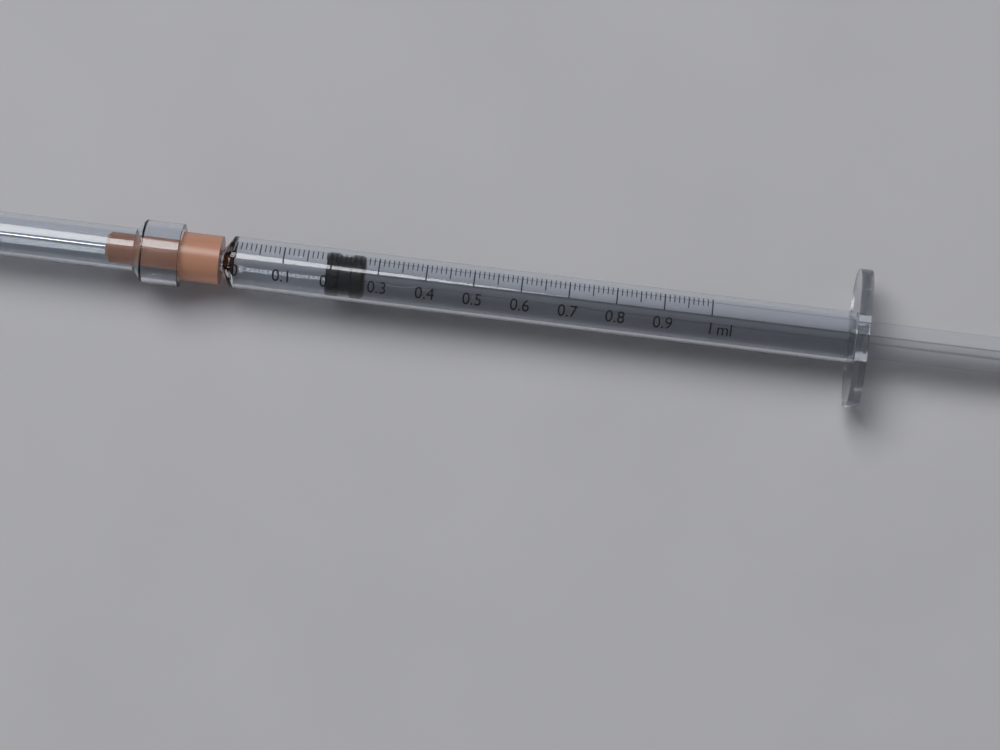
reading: 0.19 ml
